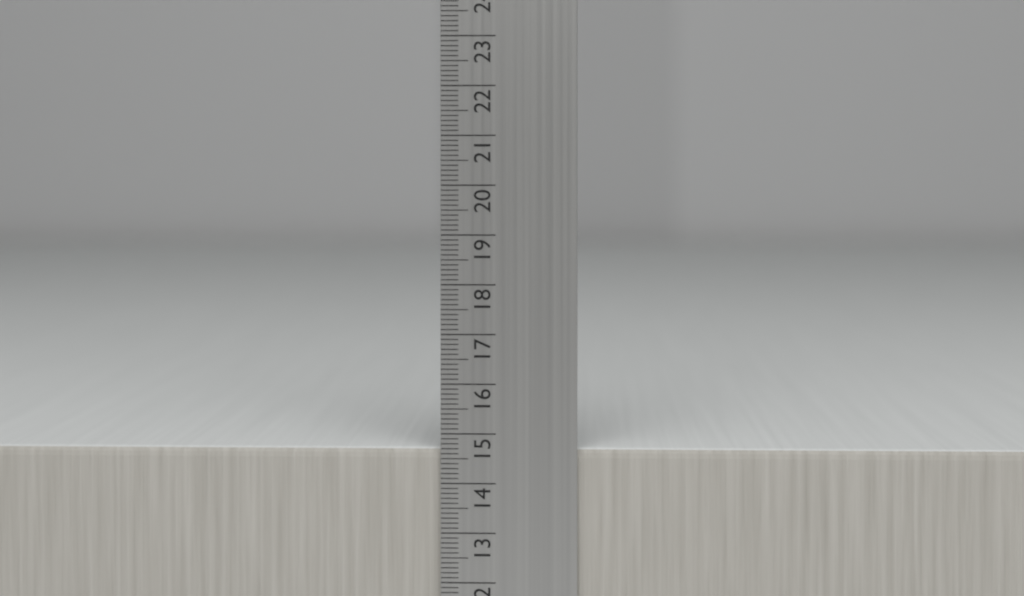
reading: 14.7 cm
